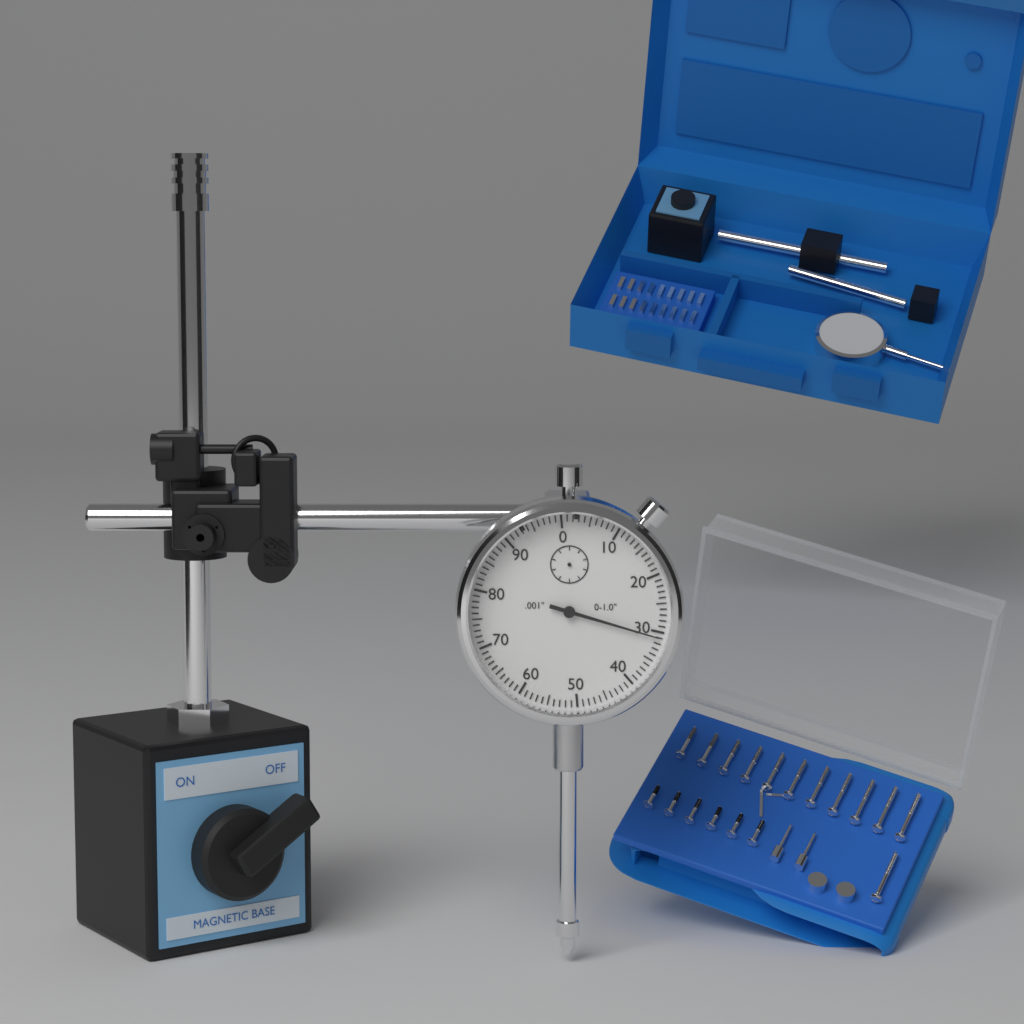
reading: 0.031 in
